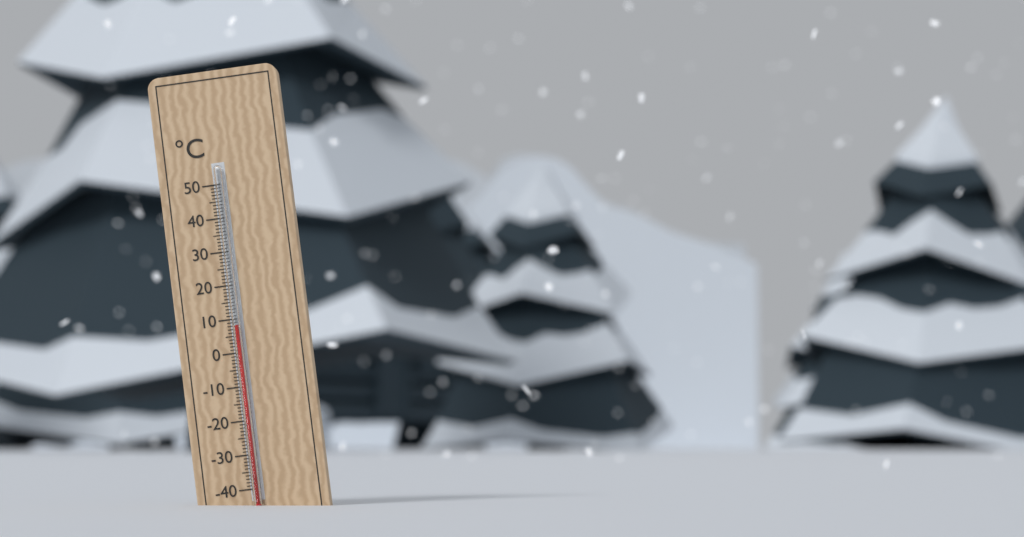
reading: 8 °C
